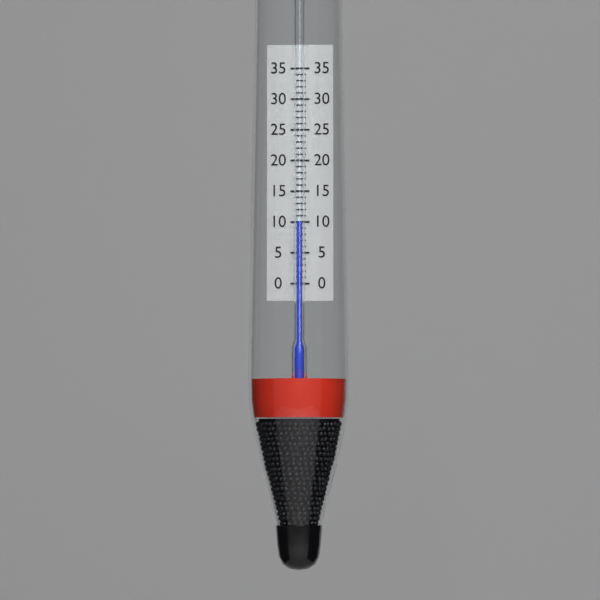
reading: 10 (no unit)
